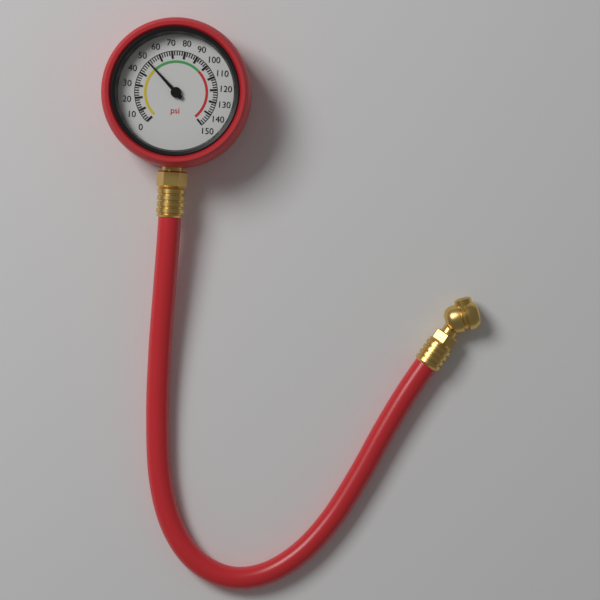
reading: 50 psi
